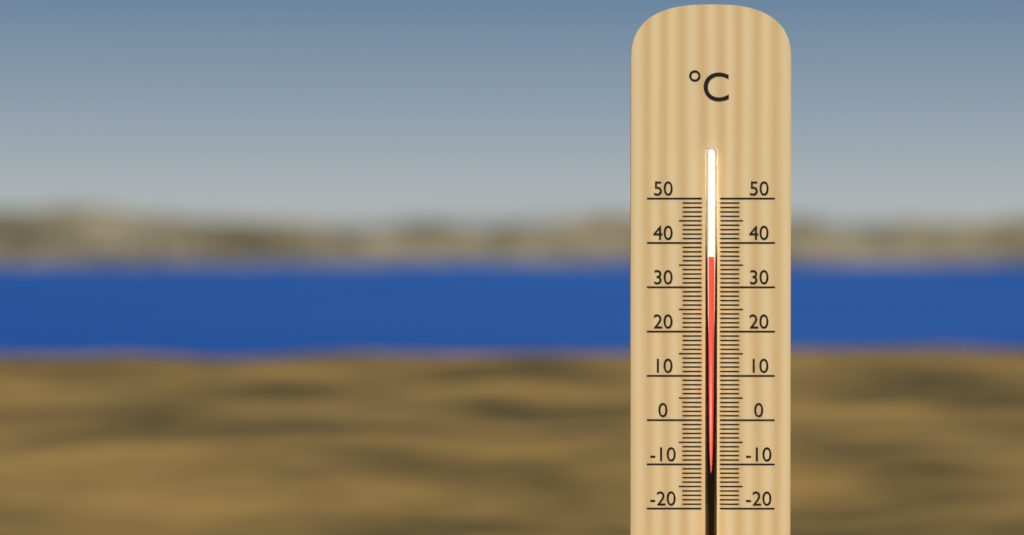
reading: 37 °C
